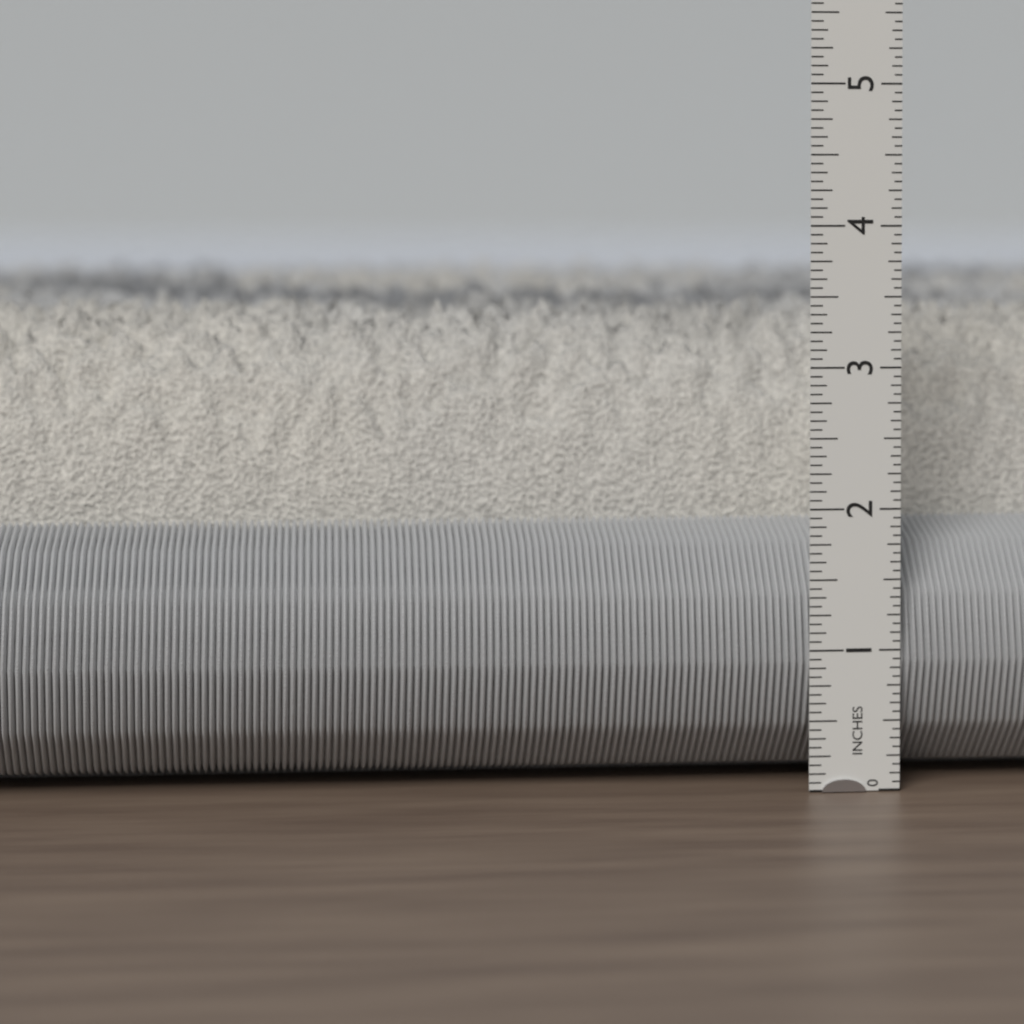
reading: 3.4375 in
